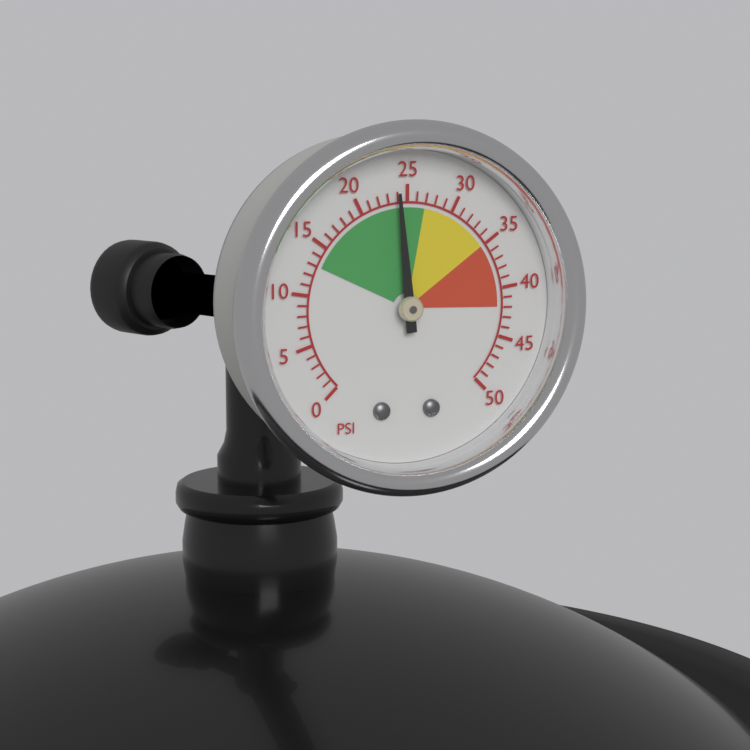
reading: 24 psi
